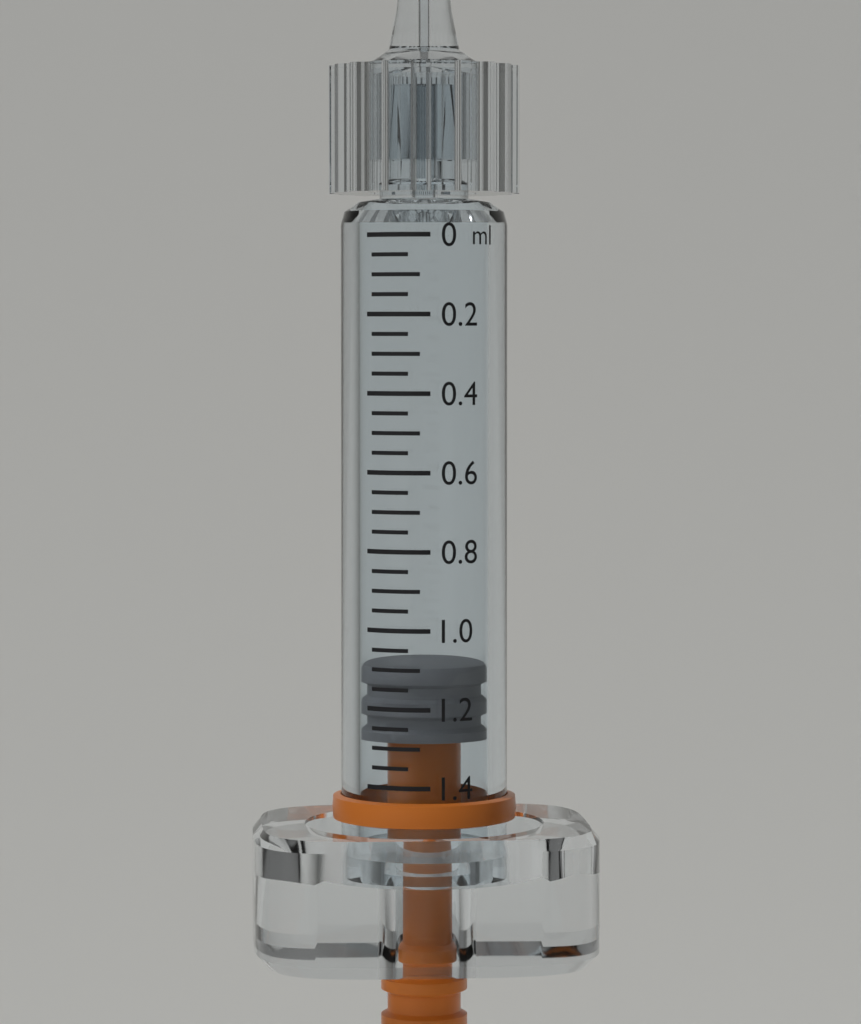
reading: 1.10 ml
